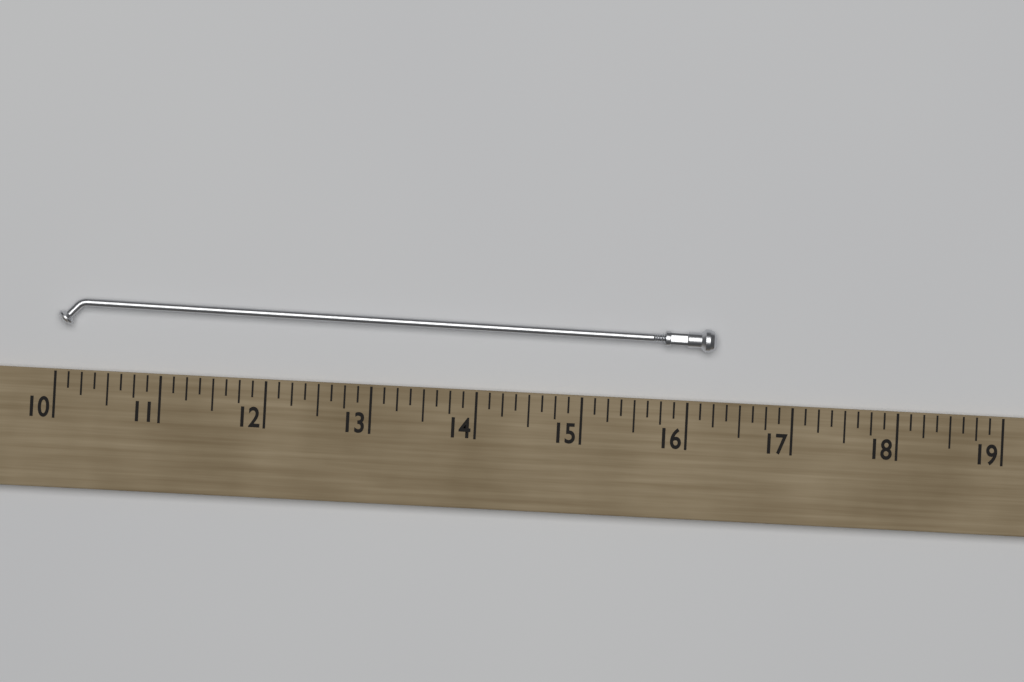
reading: 16.250 (no unit)
